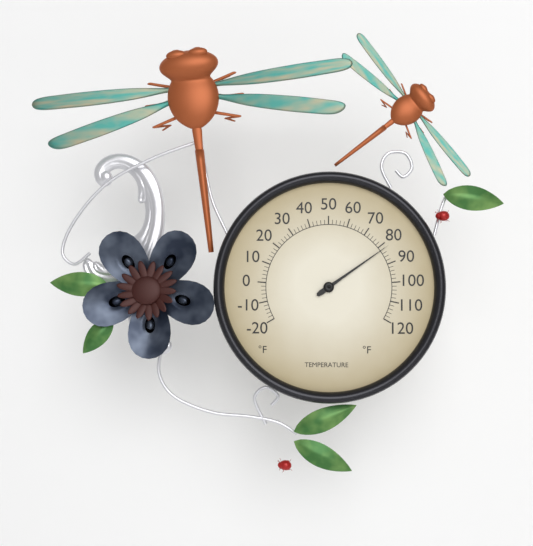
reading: 82 °F
